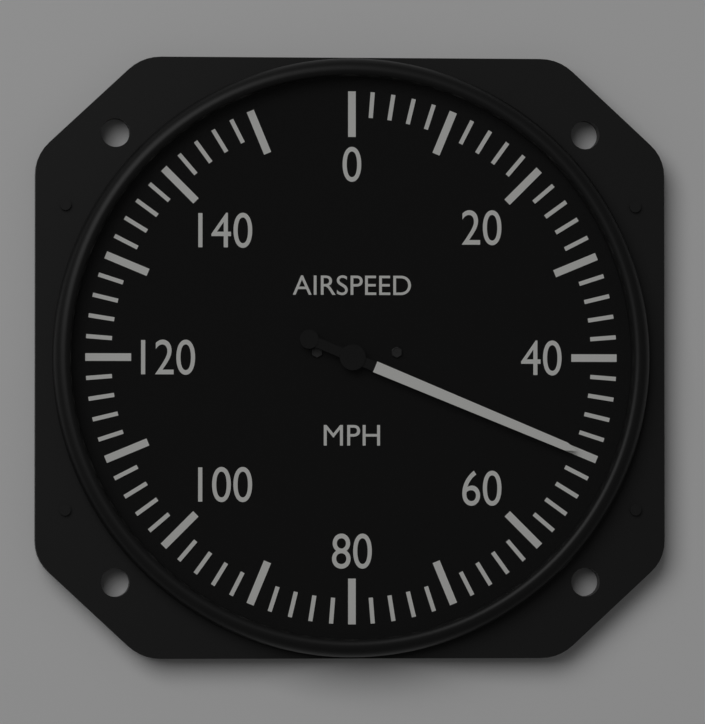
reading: 50 mph
